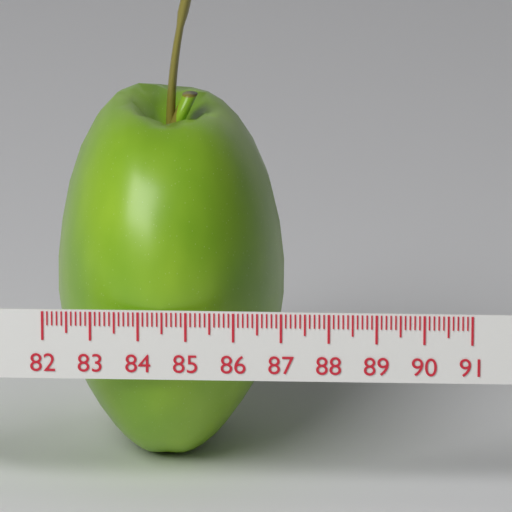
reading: 86.9 (no unit)
